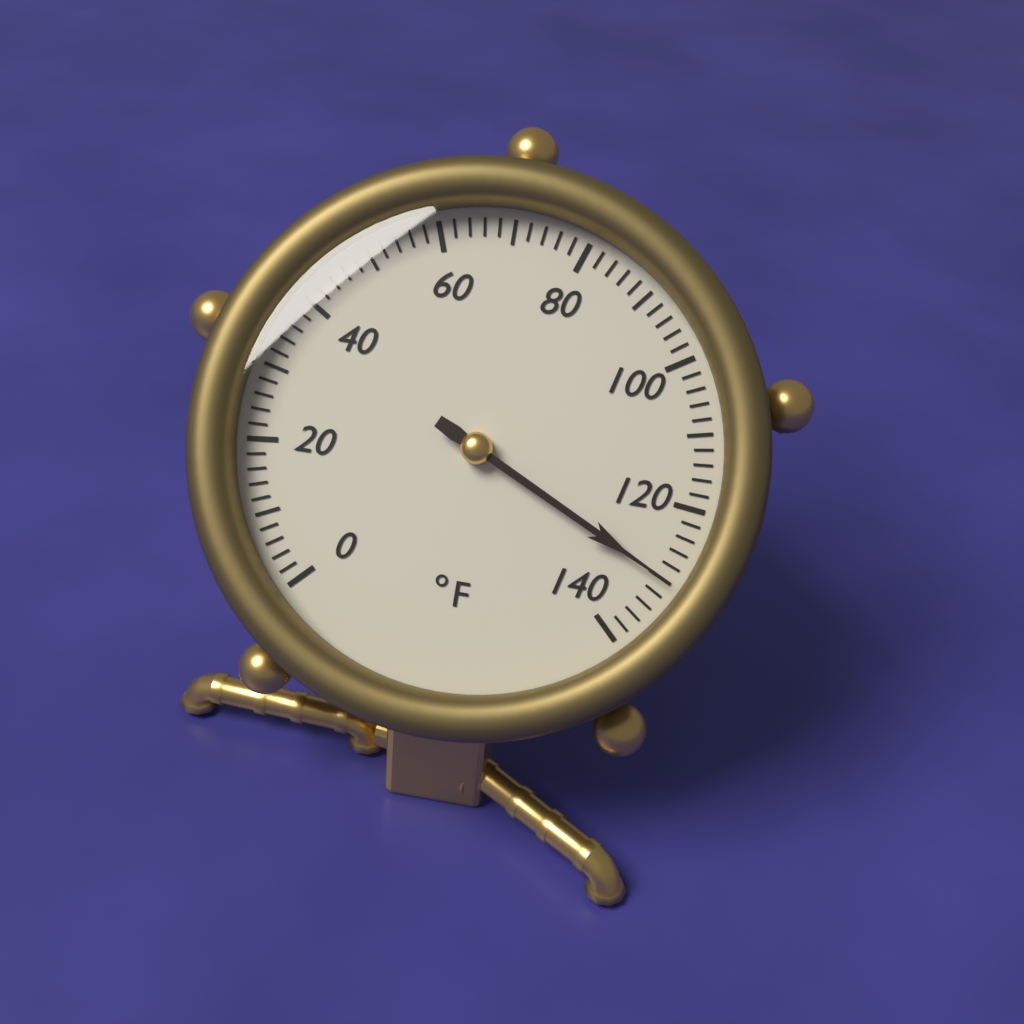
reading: 130 °F
